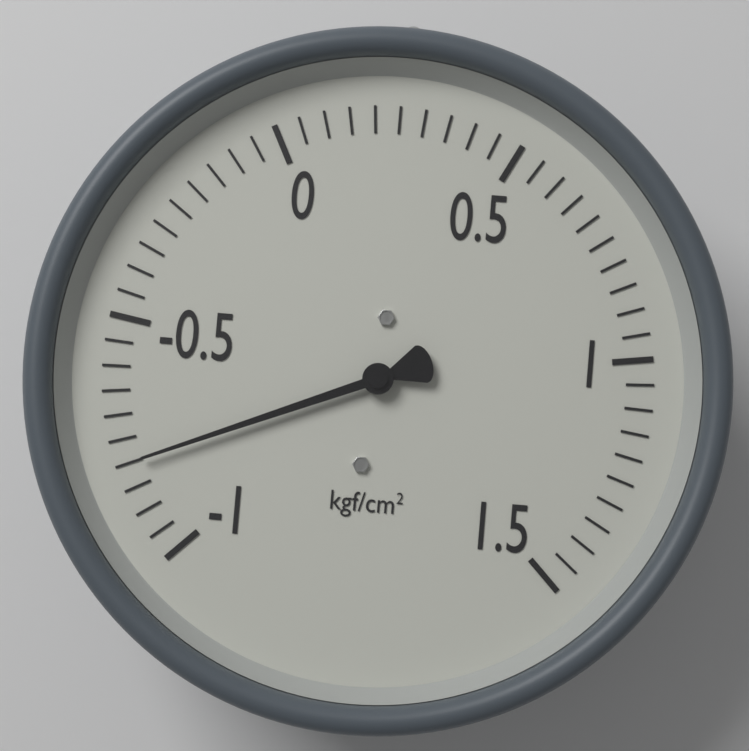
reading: -0.80 kgf/cm²
